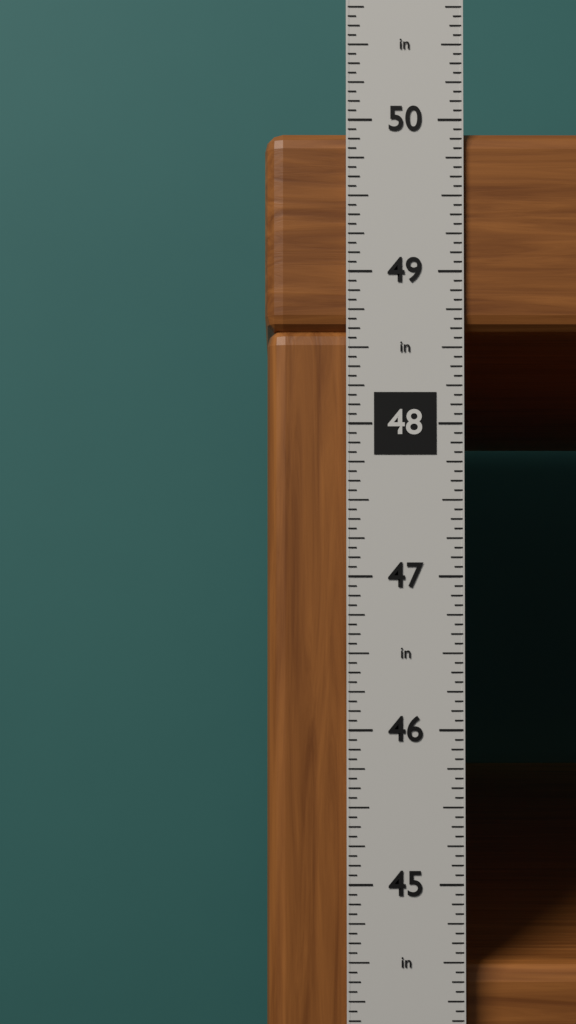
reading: 49.9375 in
